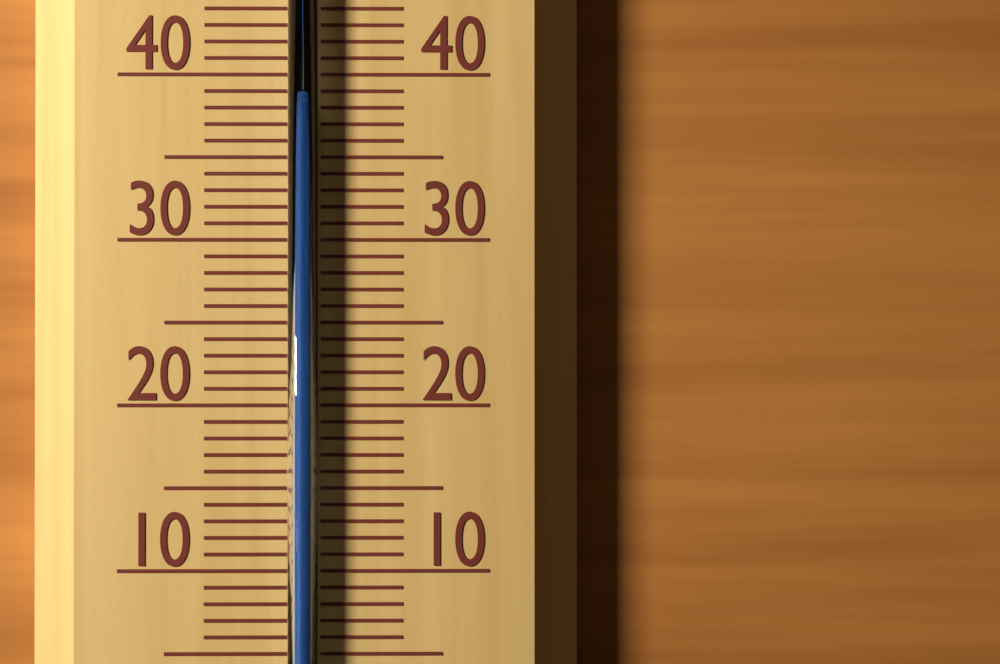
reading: 38 °C
